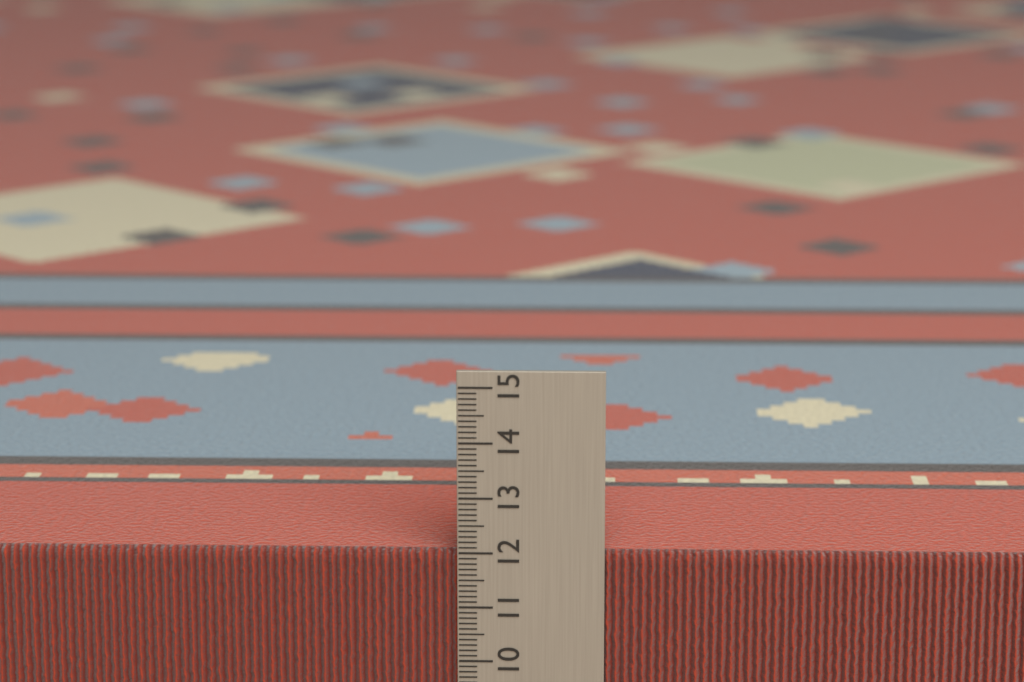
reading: 12.0 cm
